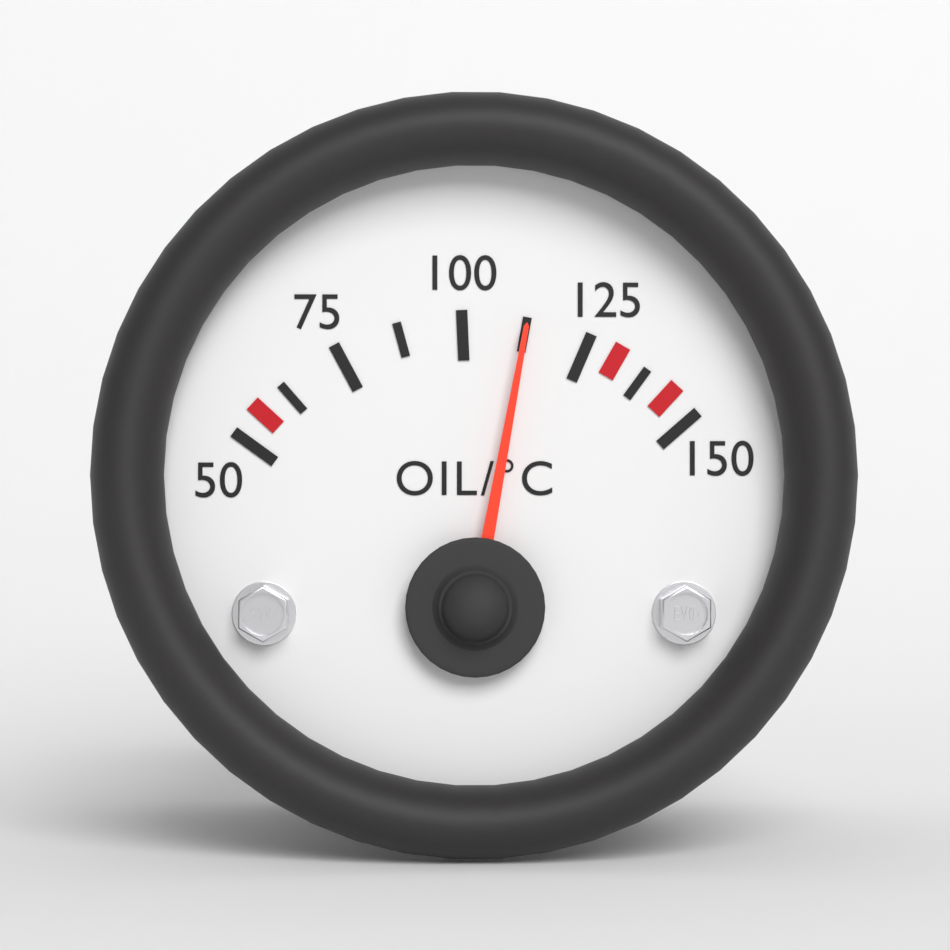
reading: 112.5 °C
